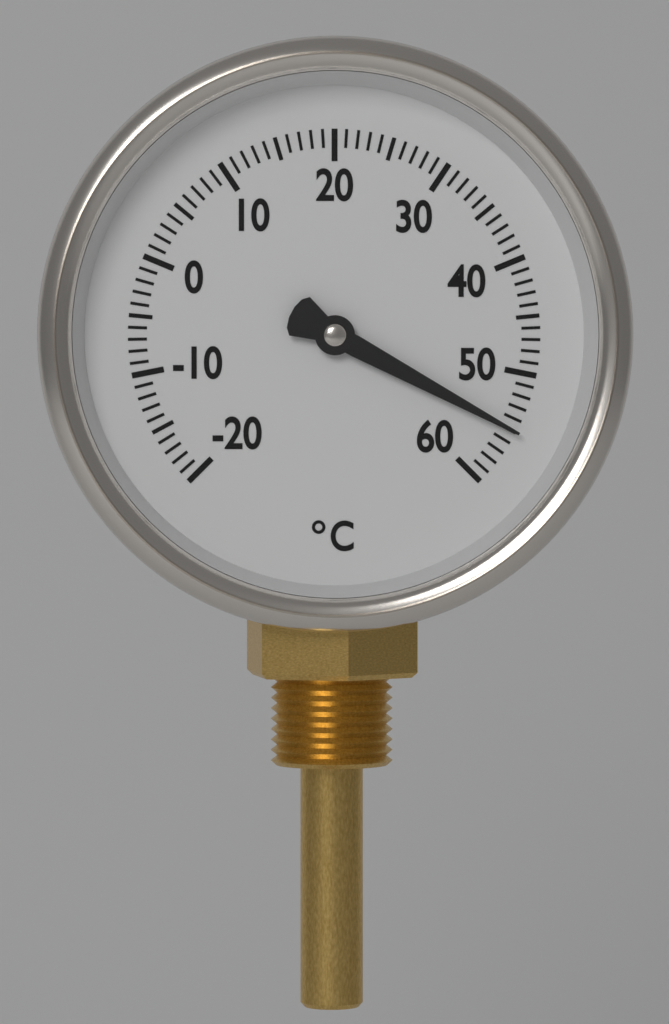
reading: 55 °C
